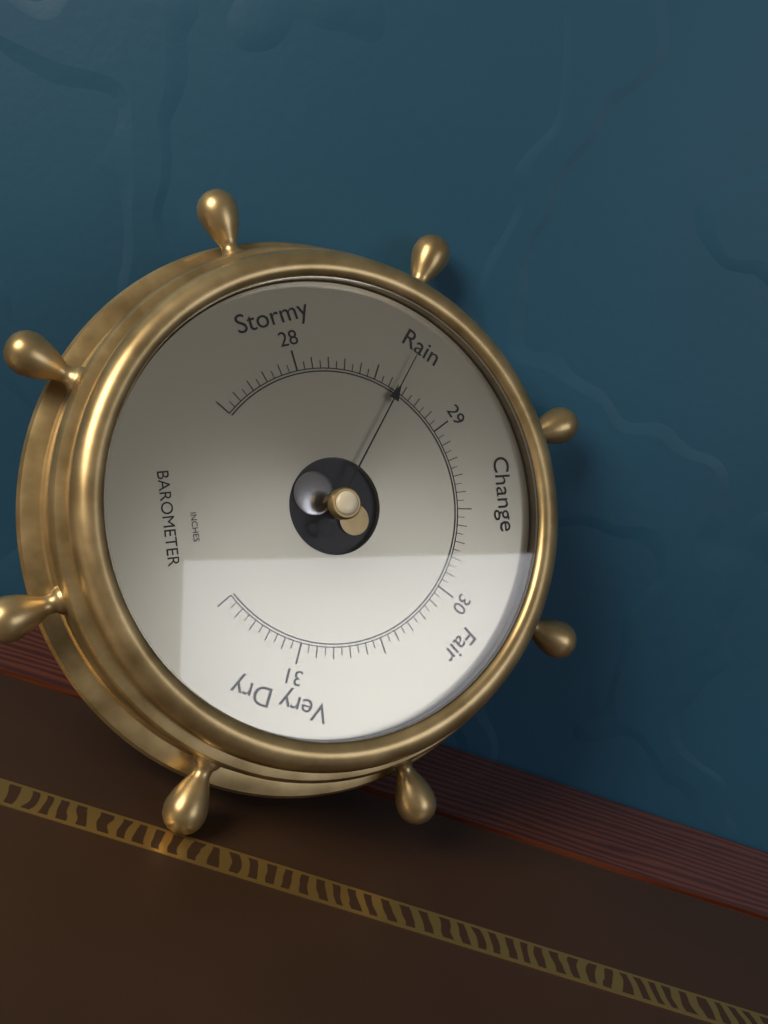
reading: 28.65 inHg
